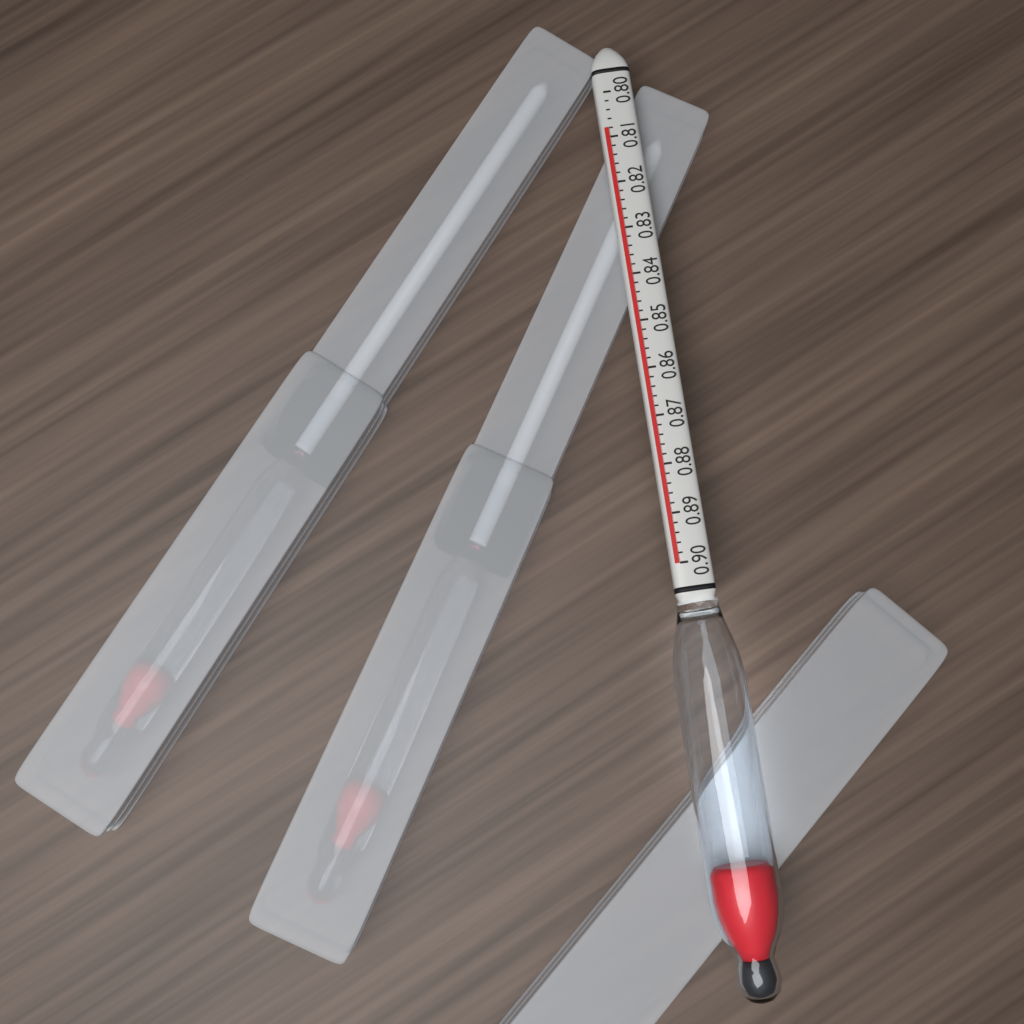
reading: 0.808 (no unit)
